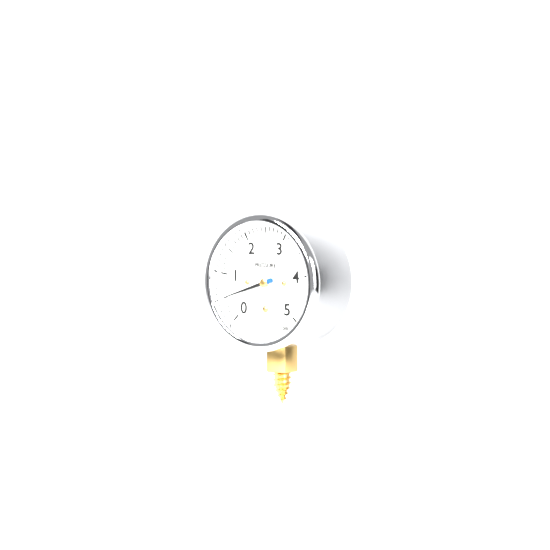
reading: 0.5 psi
